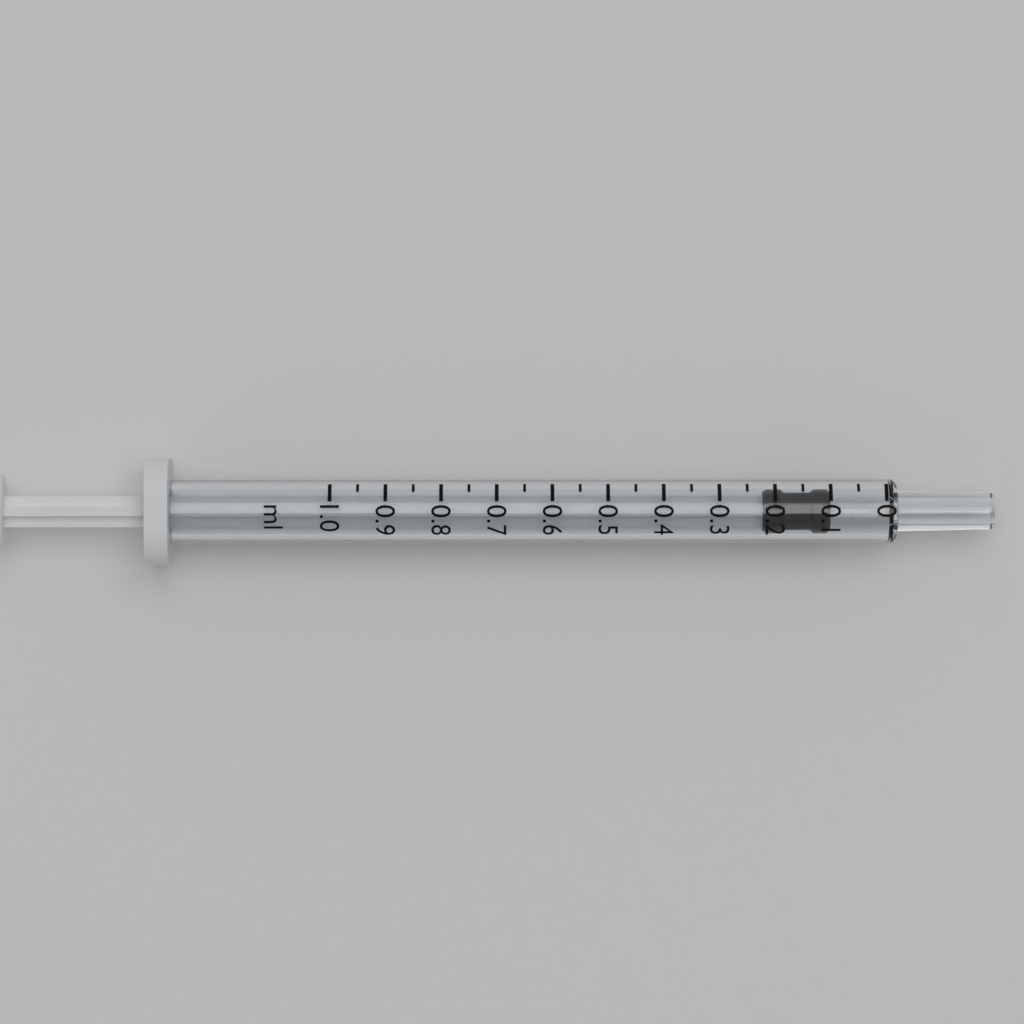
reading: 0.10 ml
